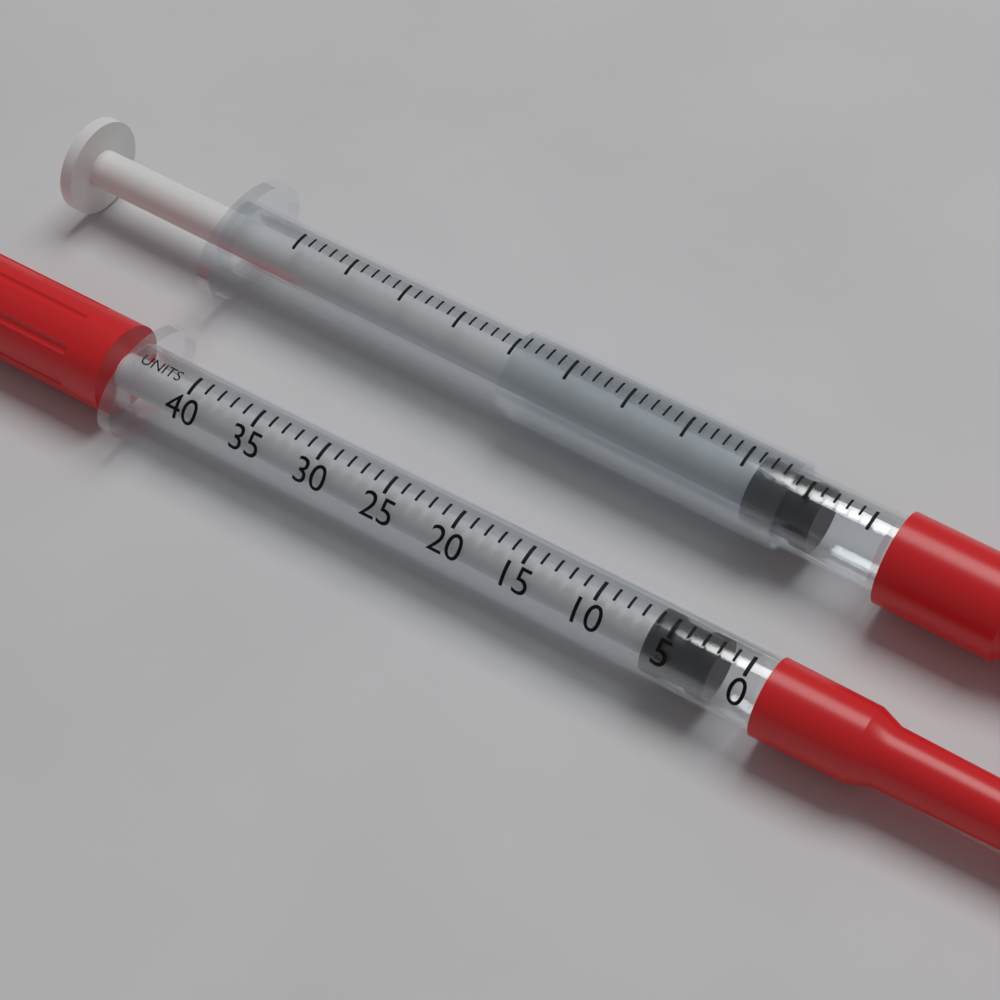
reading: 2 units
